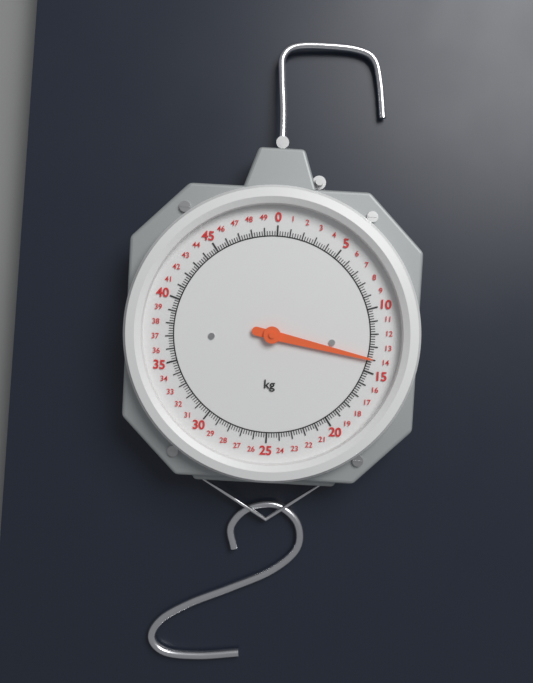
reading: 14.0 kg
